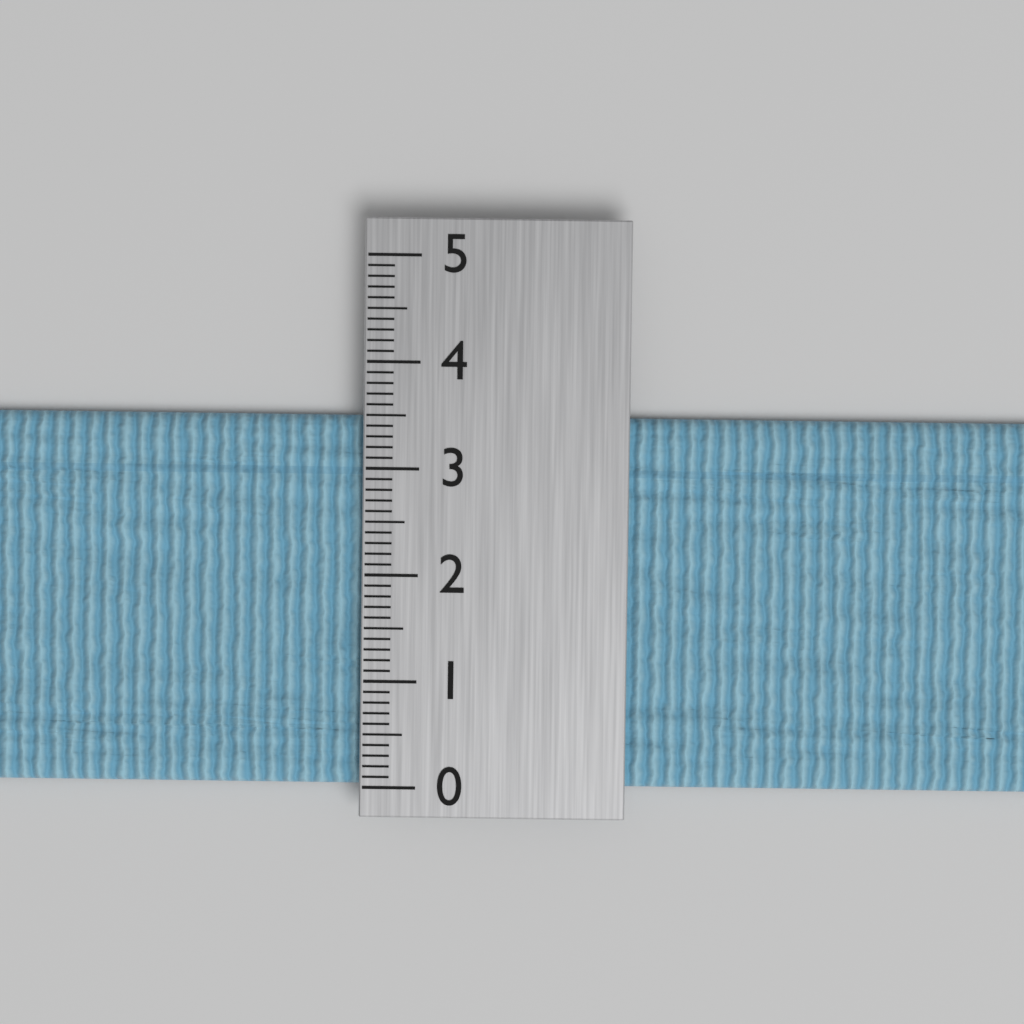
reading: 3.5 (no unit)
